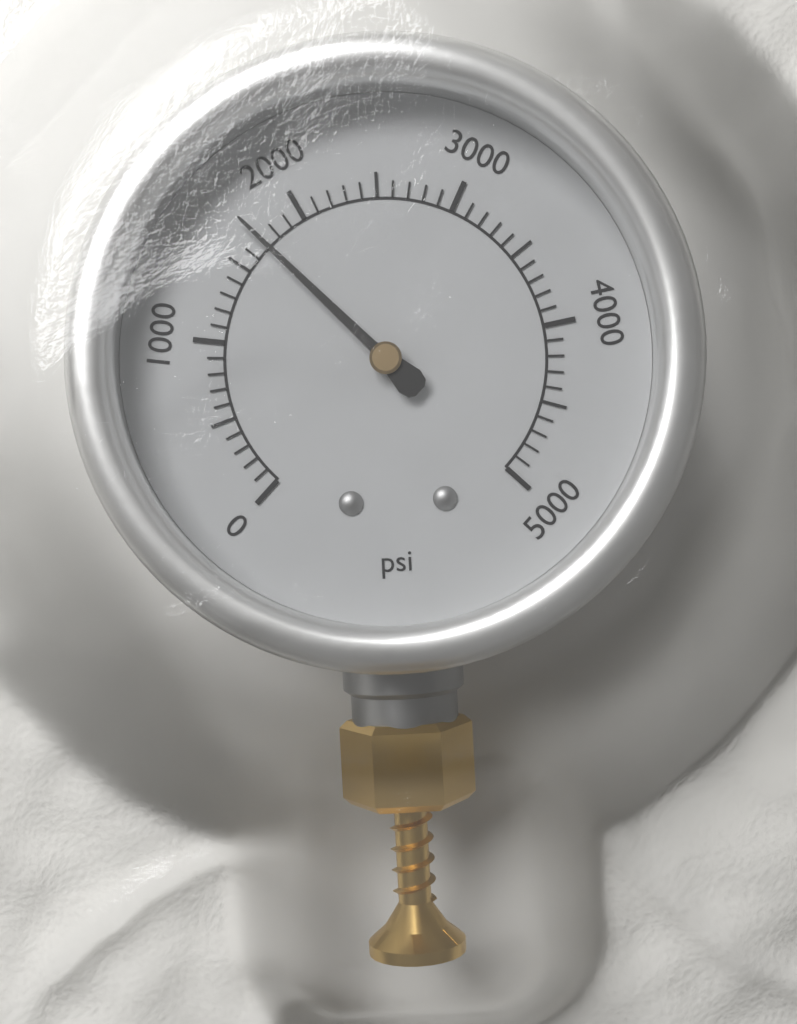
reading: 1700 psi
